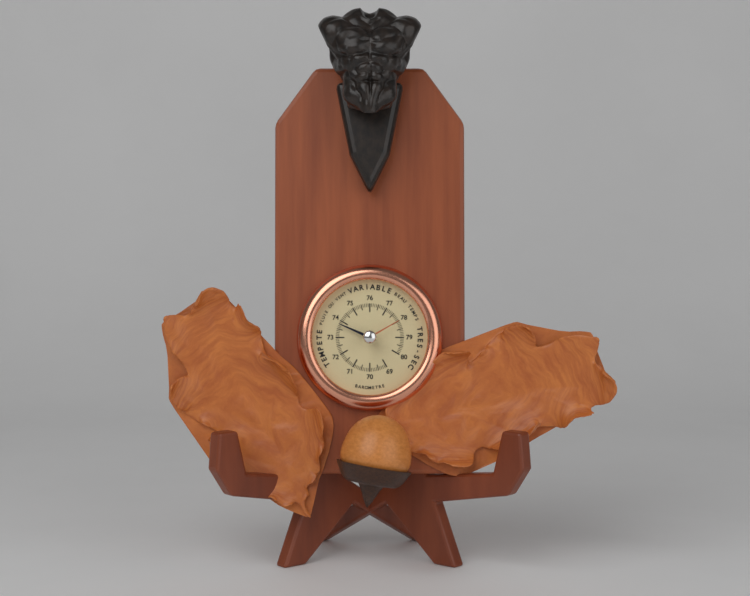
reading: 73.8 (no unit)
